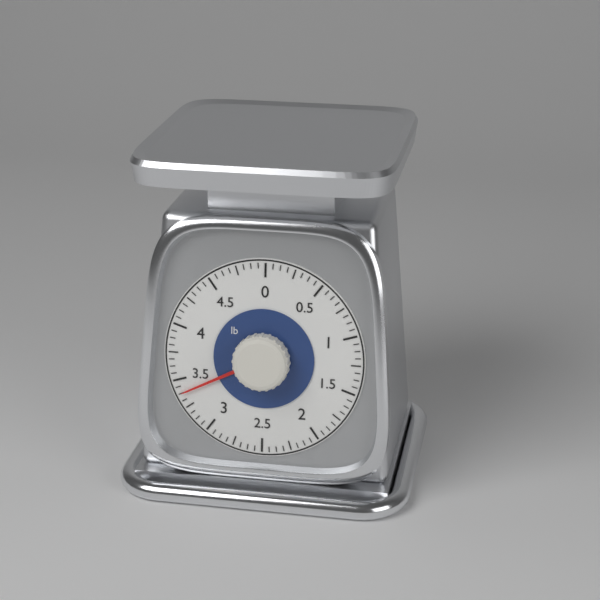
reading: 3.3750 lb
